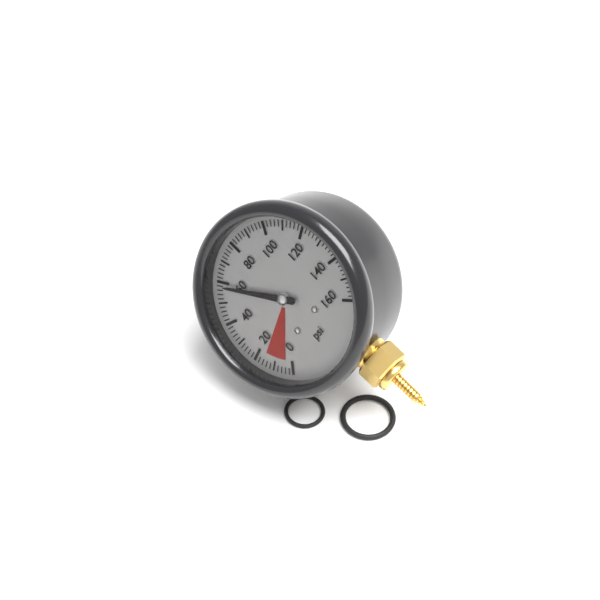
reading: 58 psi
